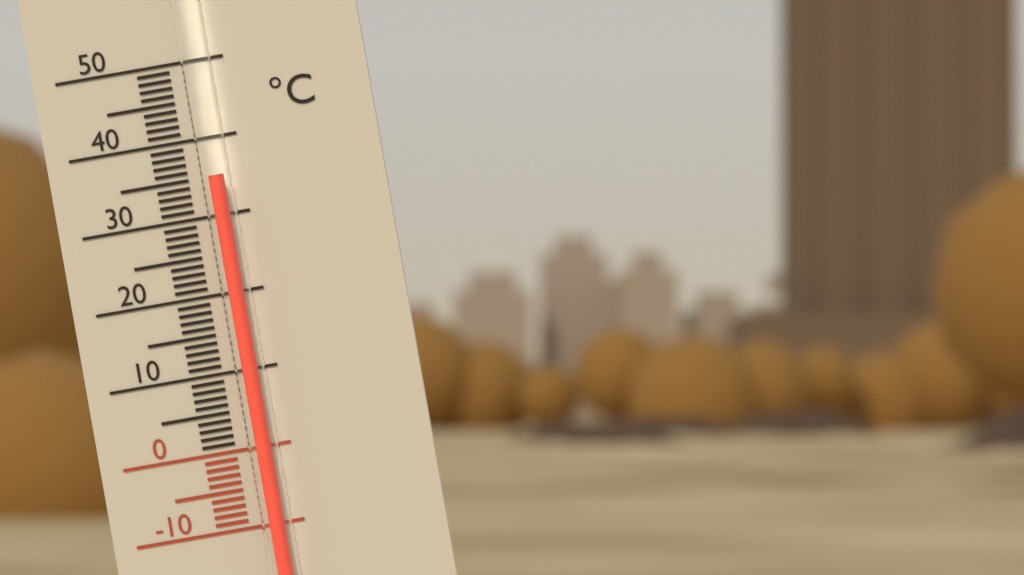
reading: 35 °C
